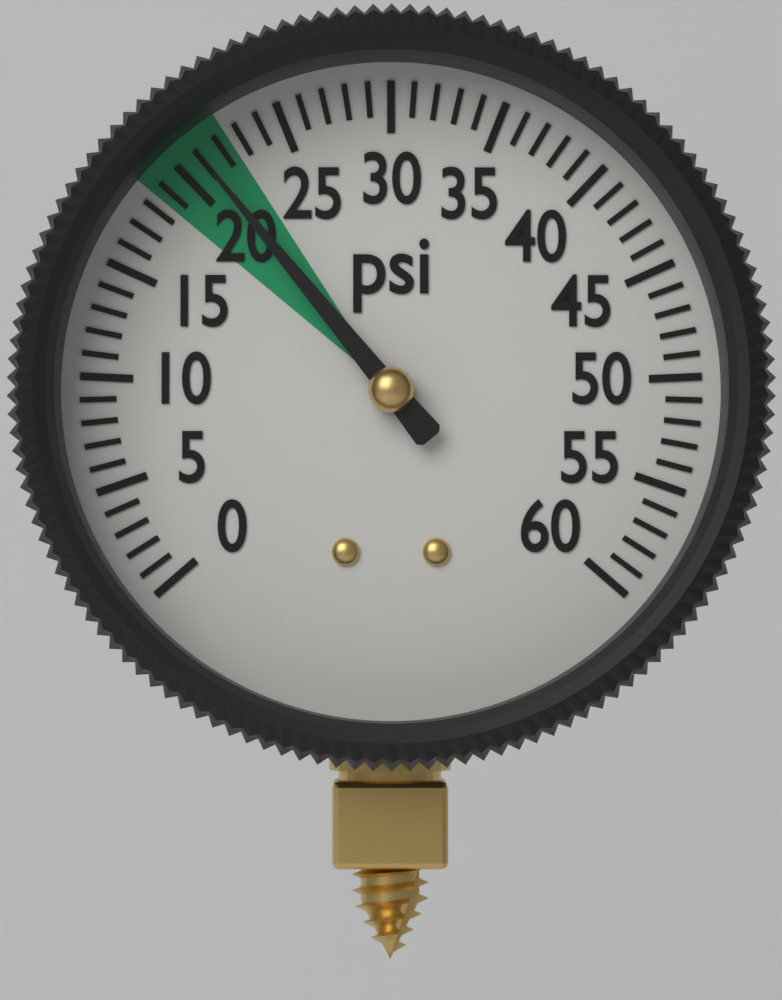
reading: 21 psi
